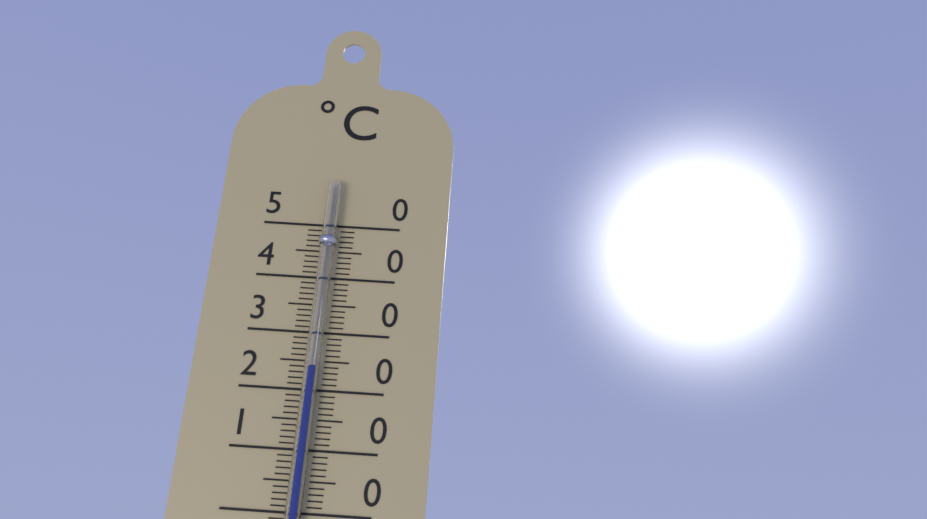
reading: 24 °C
